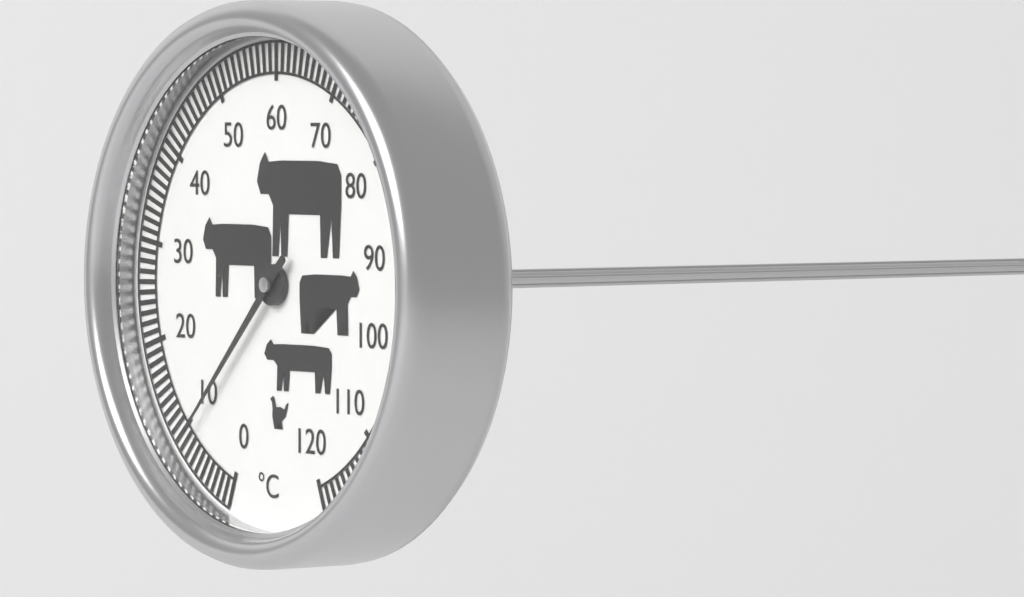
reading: 9 °C
